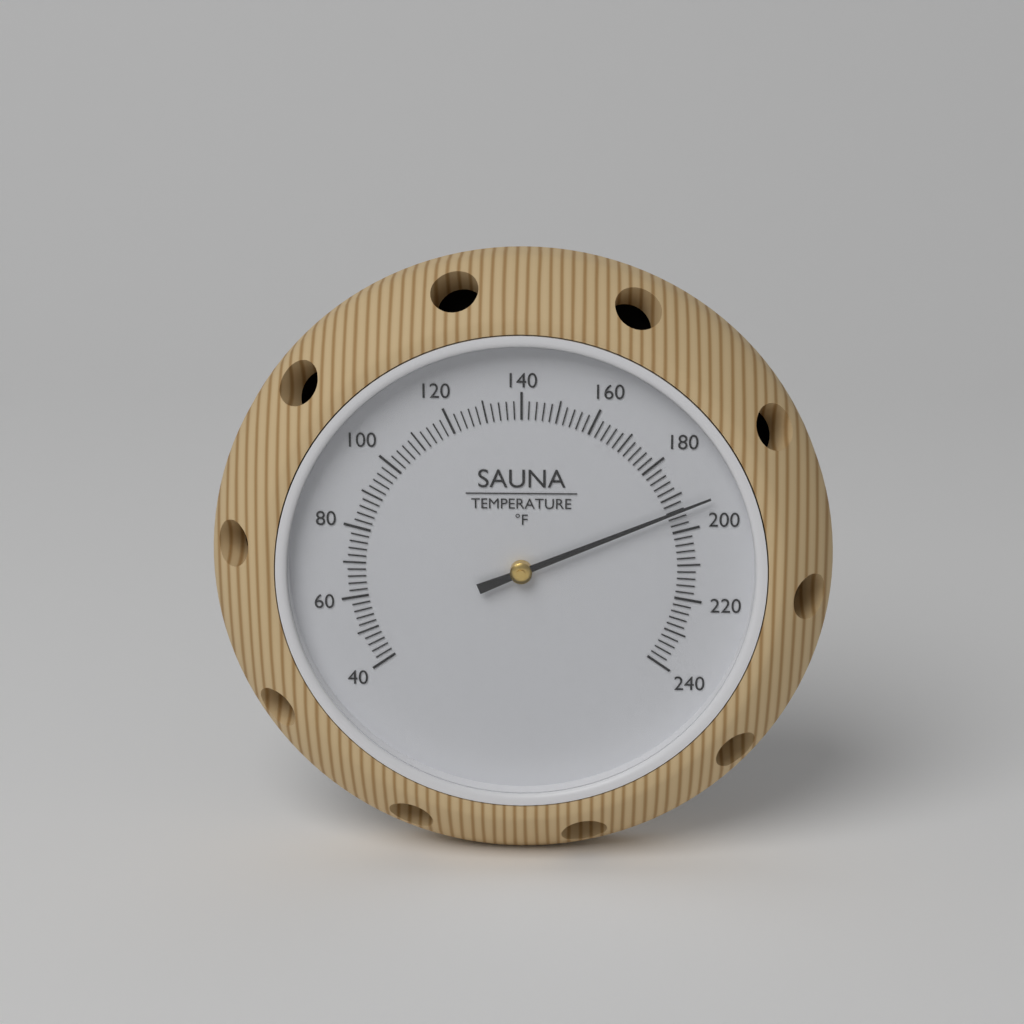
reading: 194 °F
